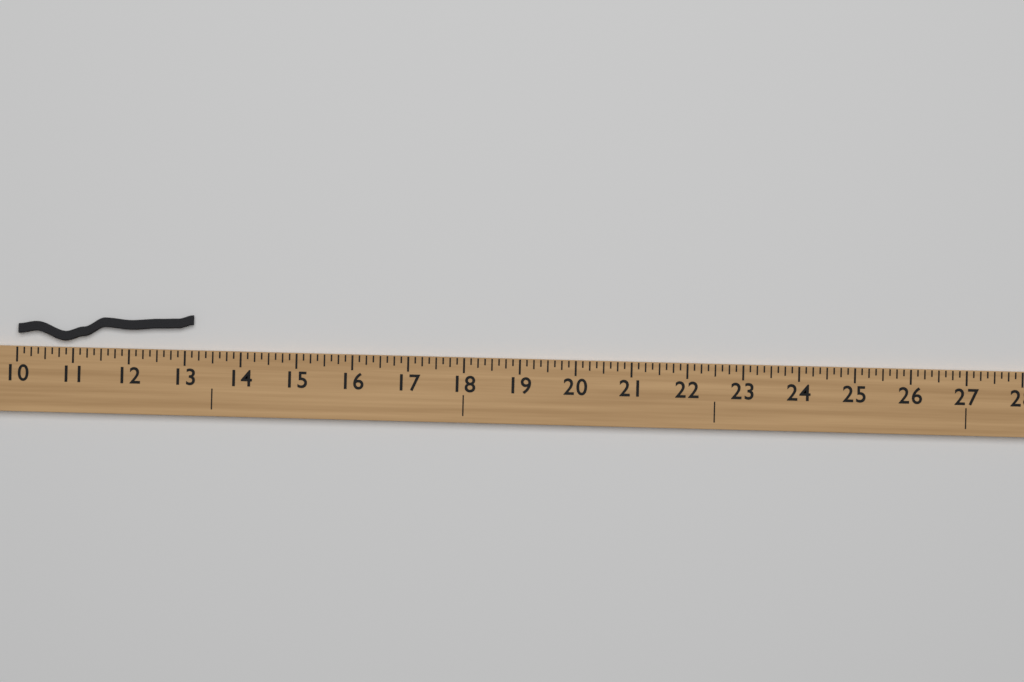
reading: 13.125 (no unit)
